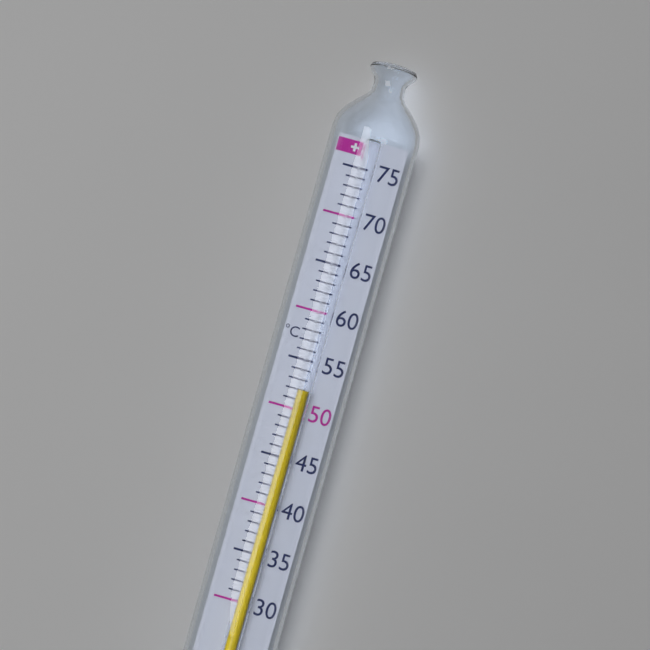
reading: 52 °C
